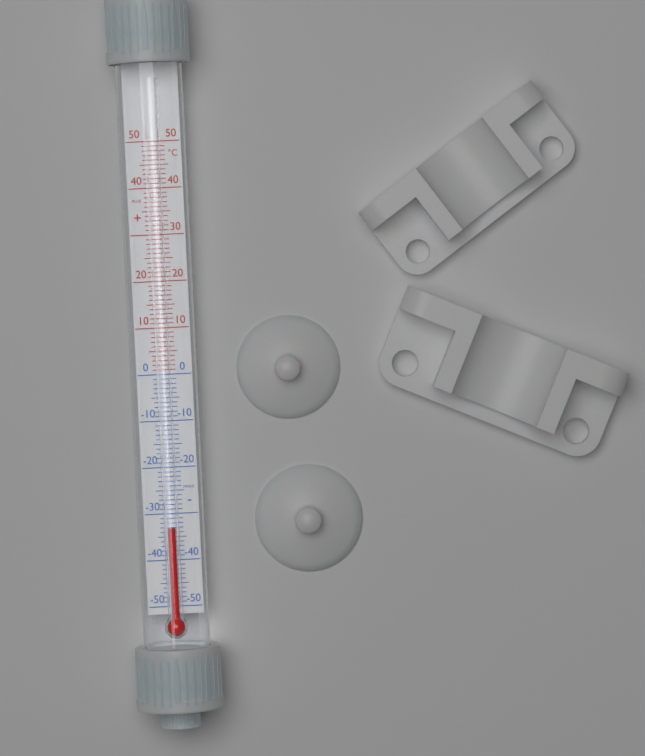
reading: -33 °C
